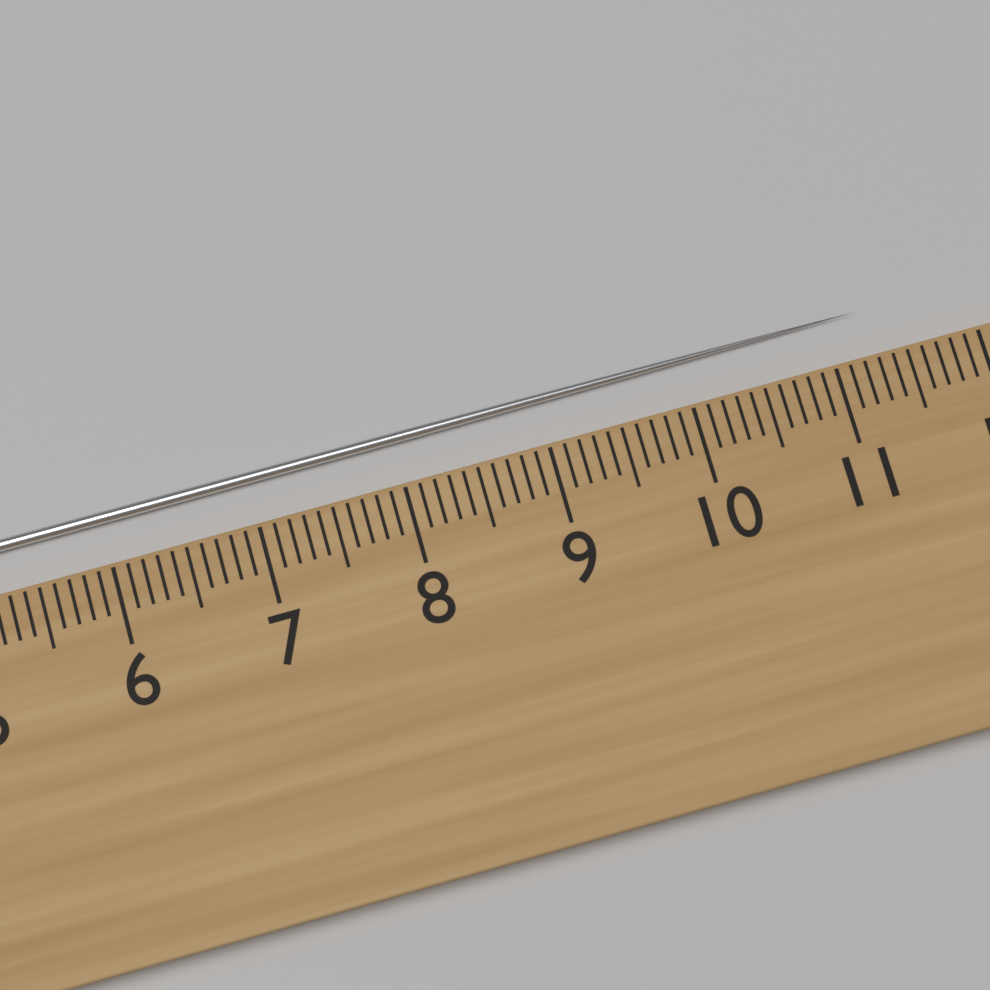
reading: 11.3 cm
